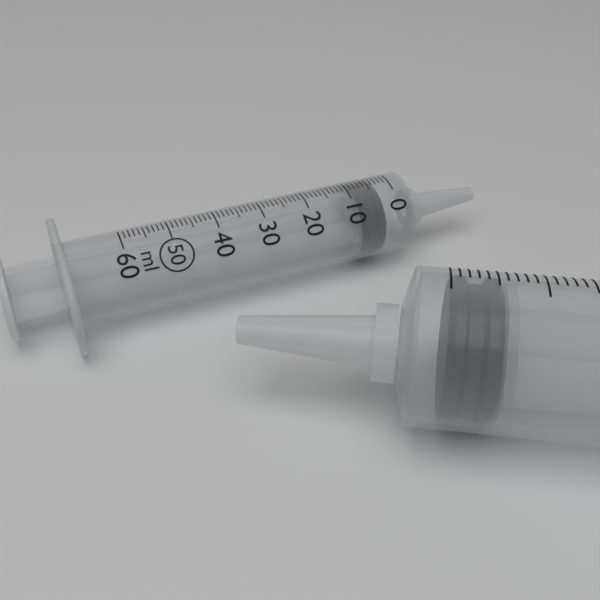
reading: 3 ml
